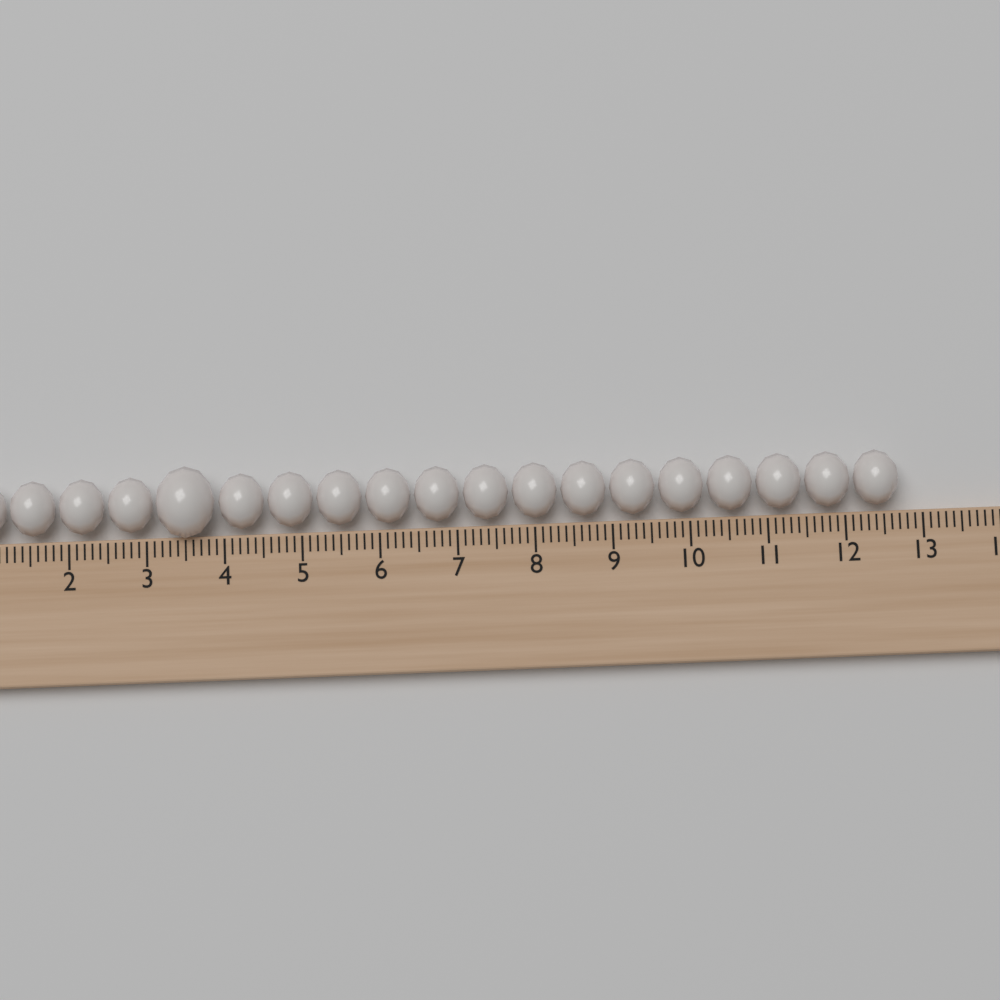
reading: 12.7 (no unit)
